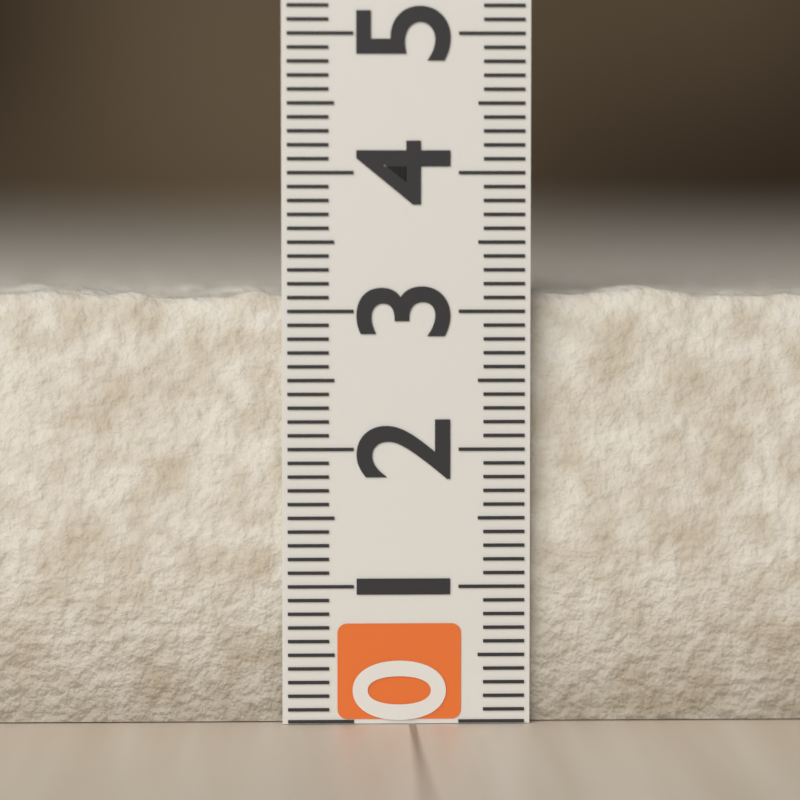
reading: 3.2 (no unit)
